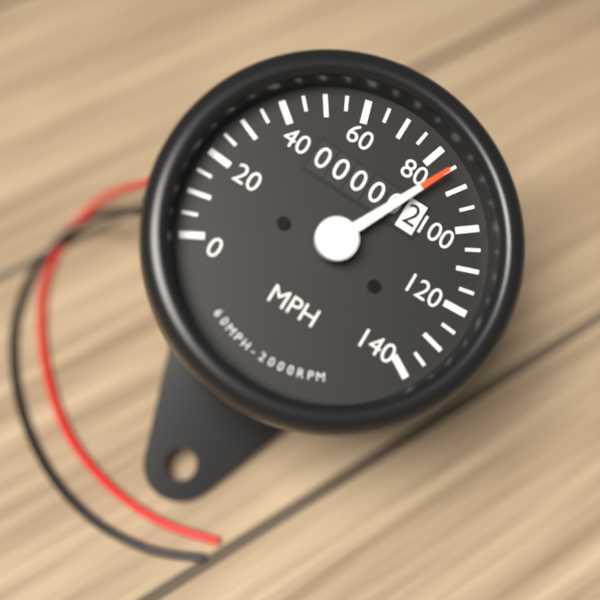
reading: 85 MPH
